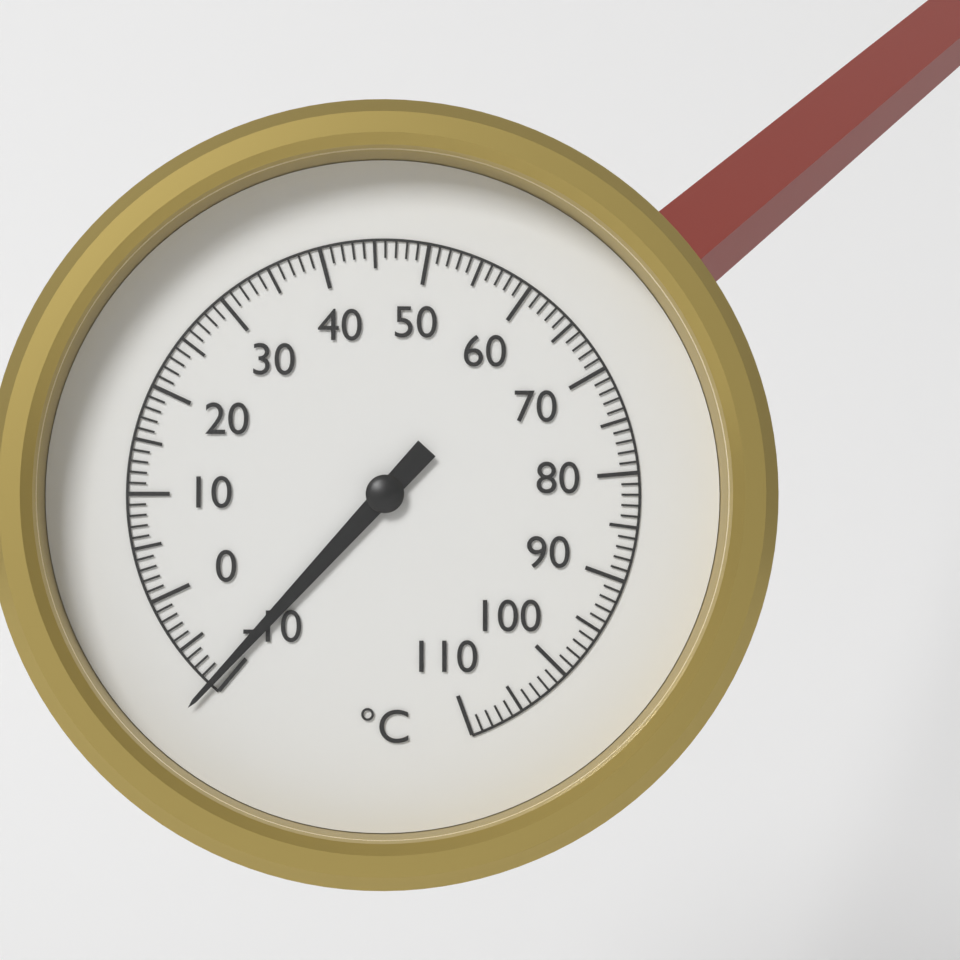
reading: -9 °C
